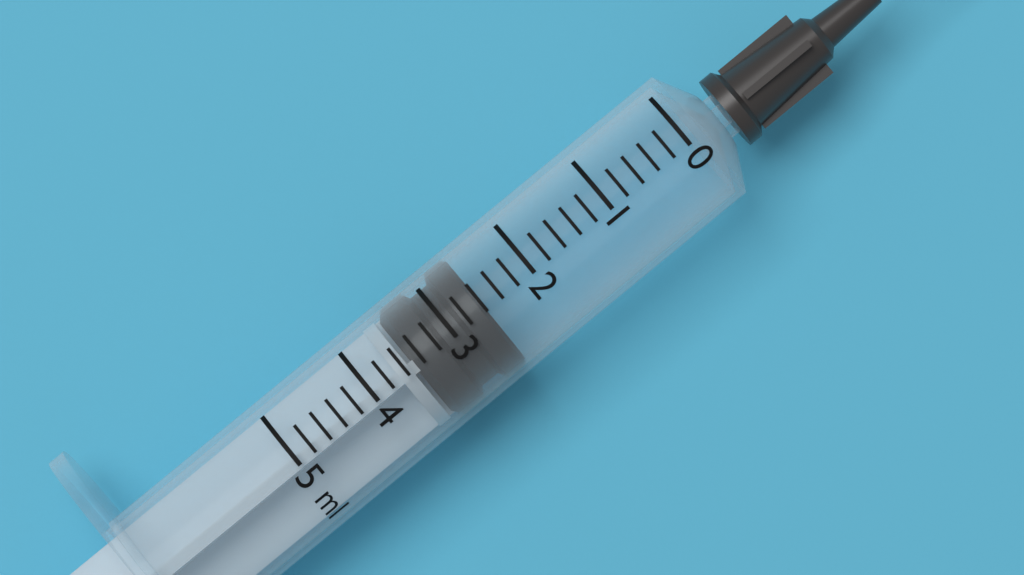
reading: 2.6 ml
